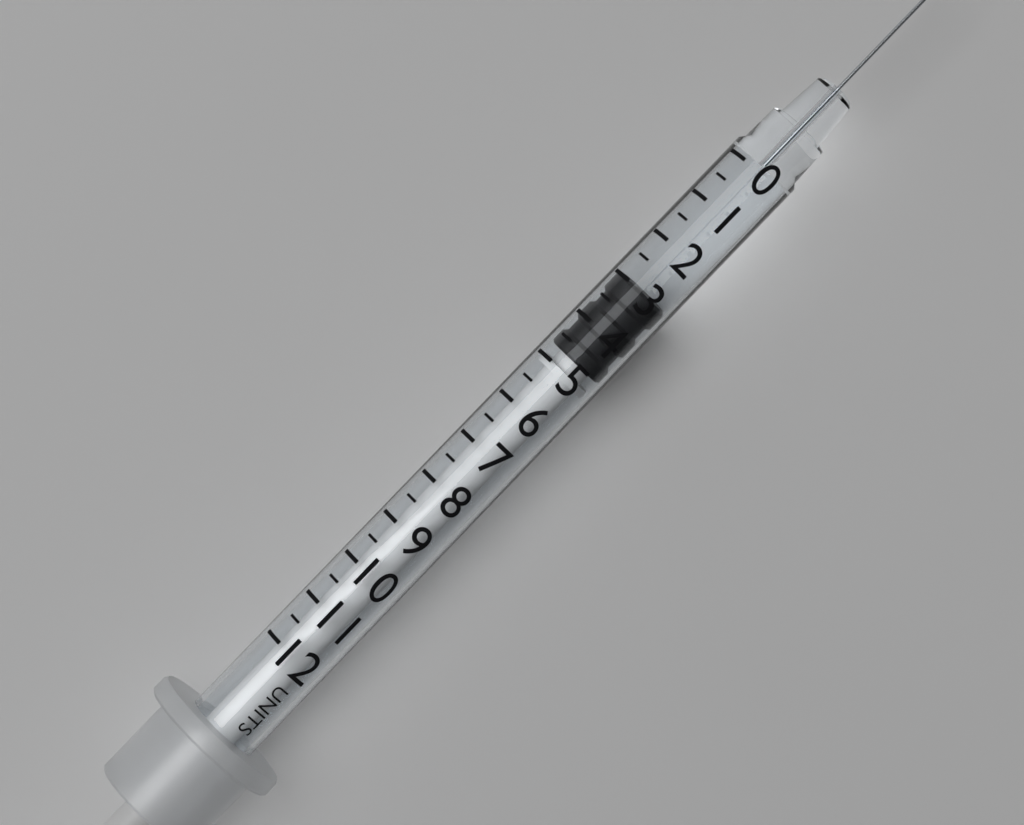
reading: 3.0 units
